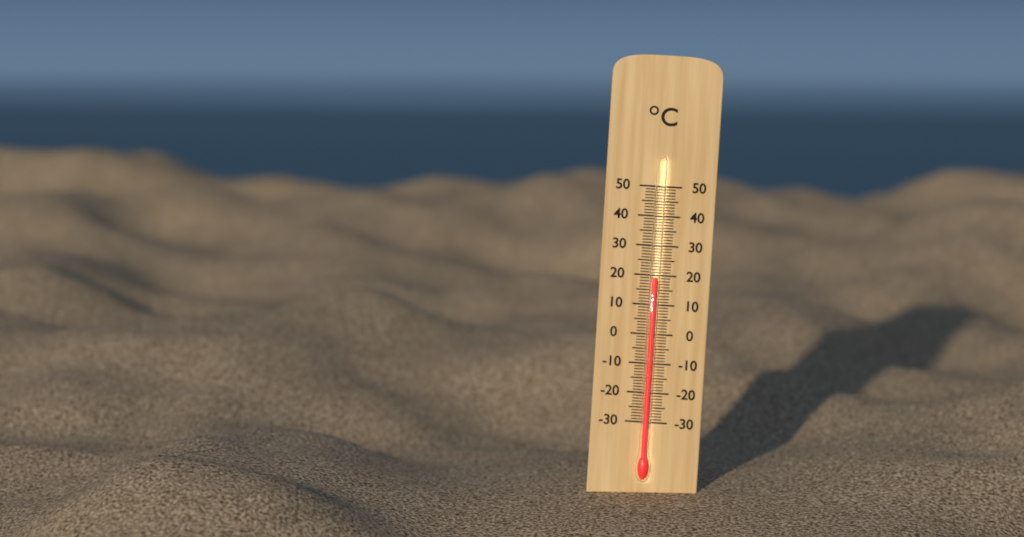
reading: 19 °C
